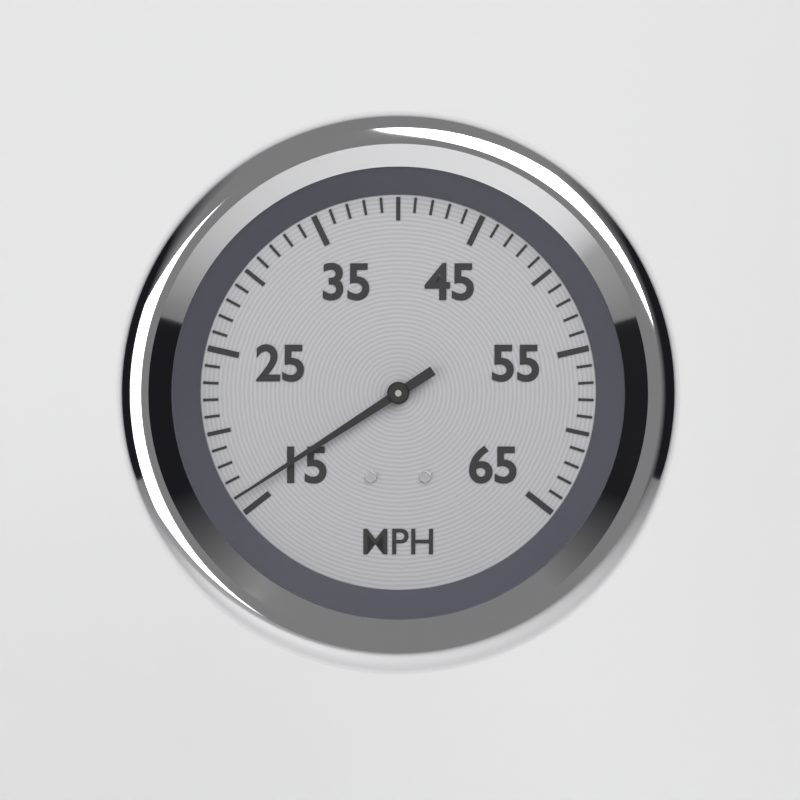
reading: 16 MPH
